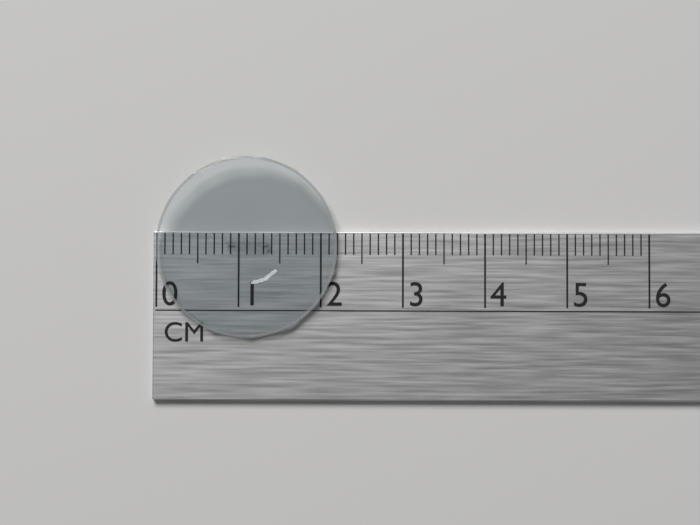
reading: 2.2 cm
